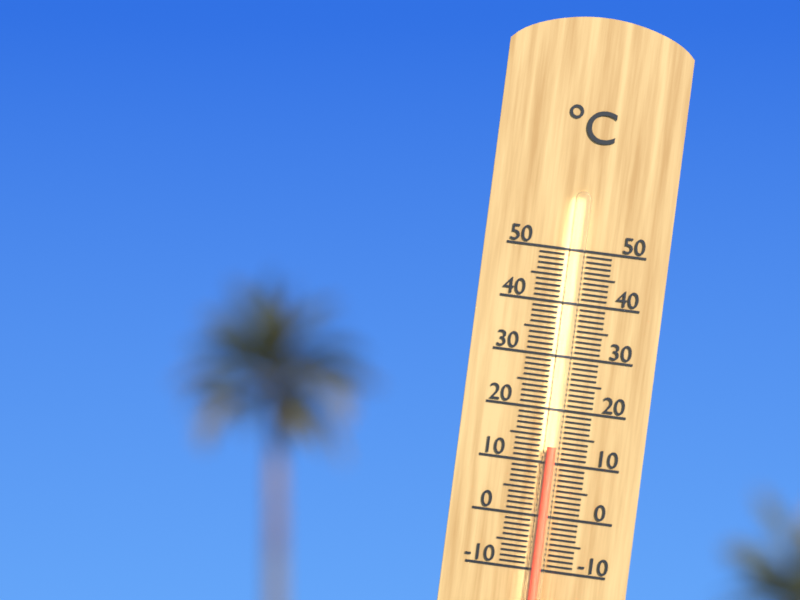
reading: 13 °C
